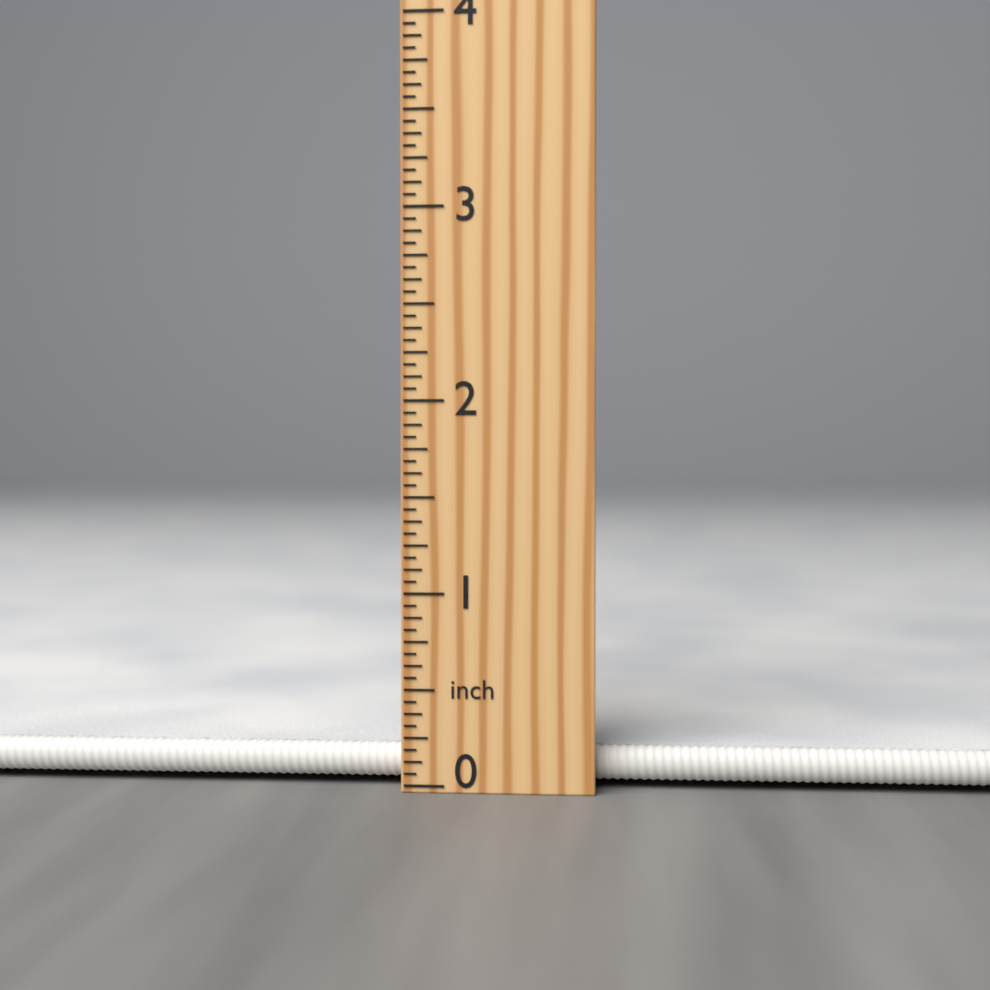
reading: 0.1875 inch
